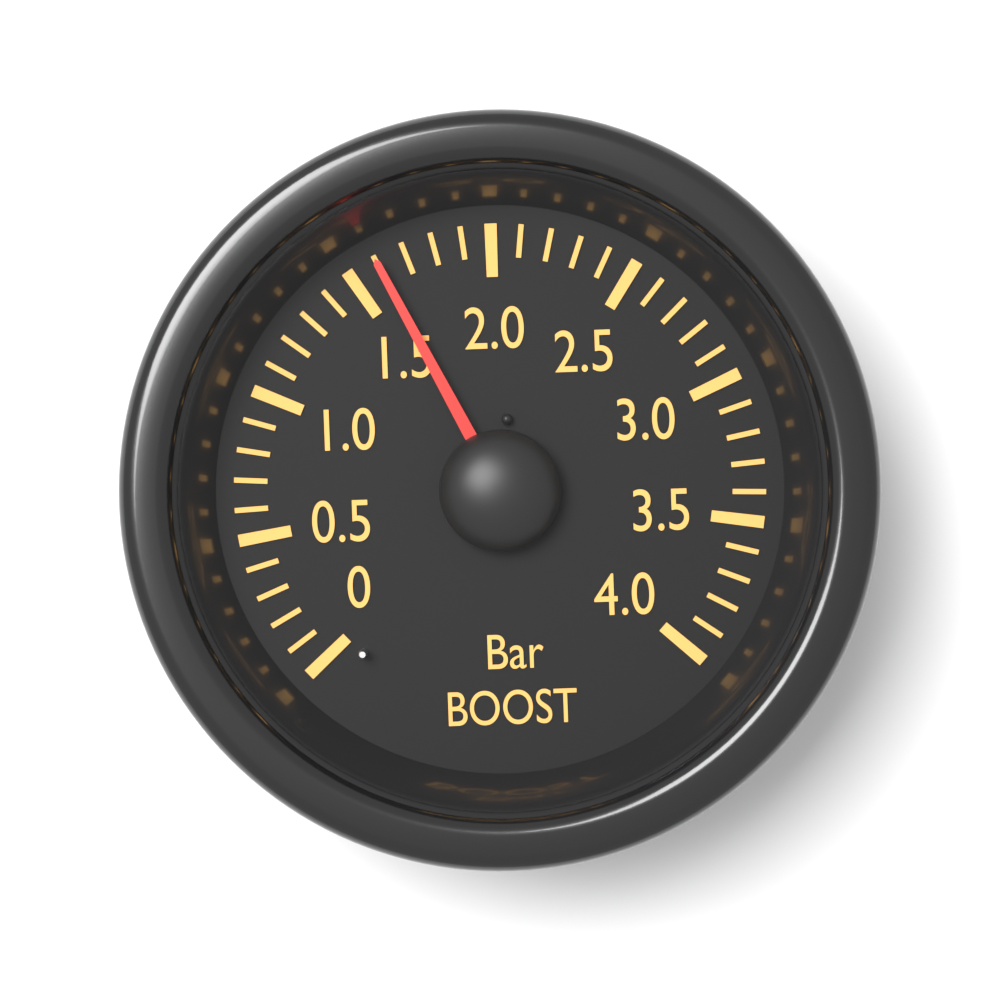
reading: 1.6 bar
